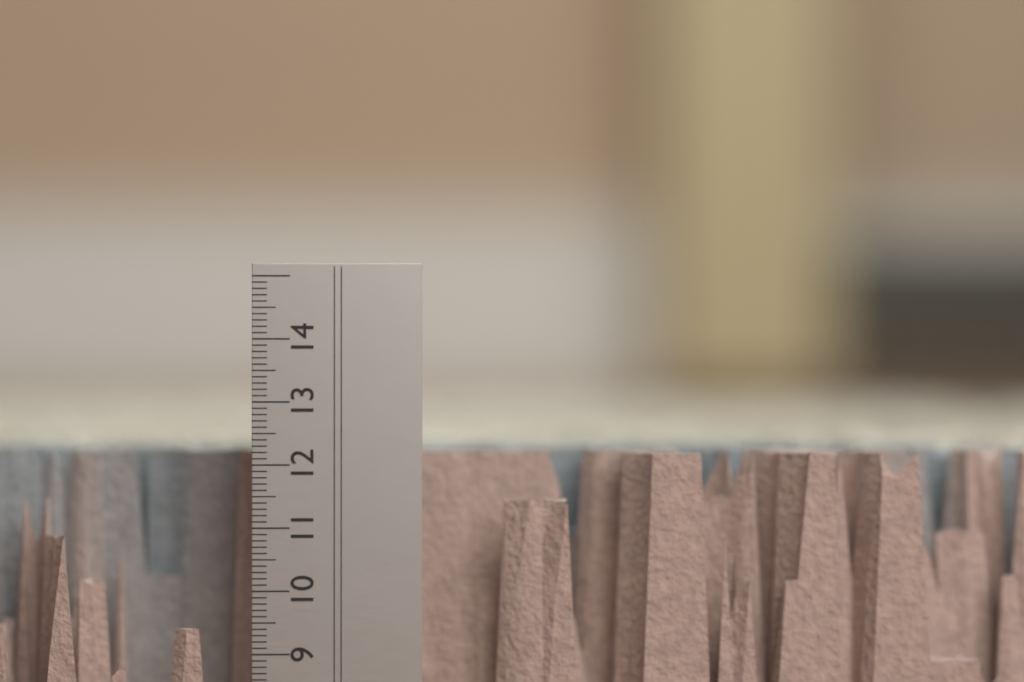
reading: 12.2 cm
